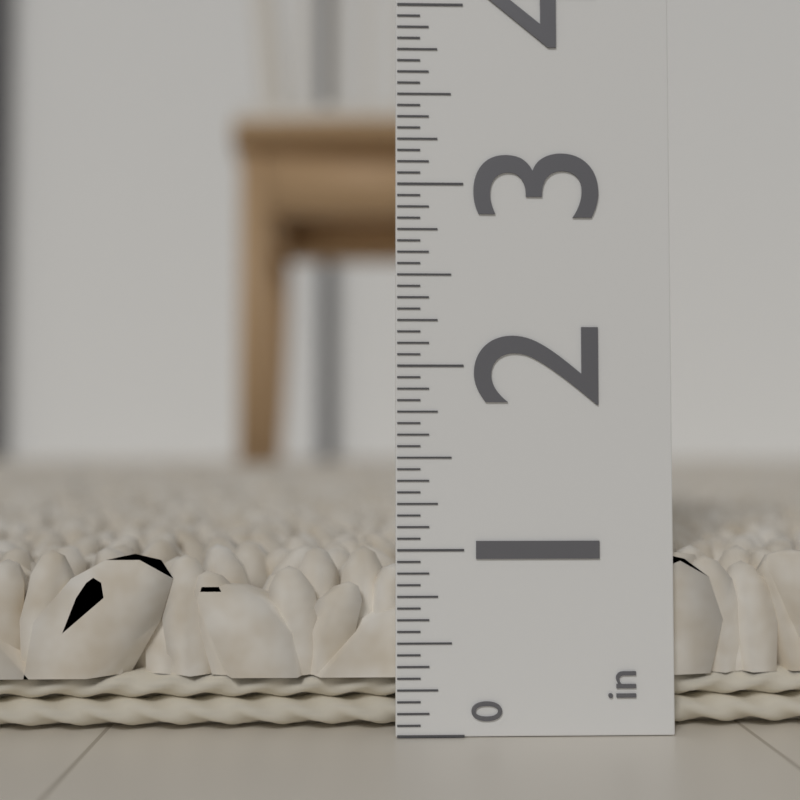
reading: 1.0000 in
